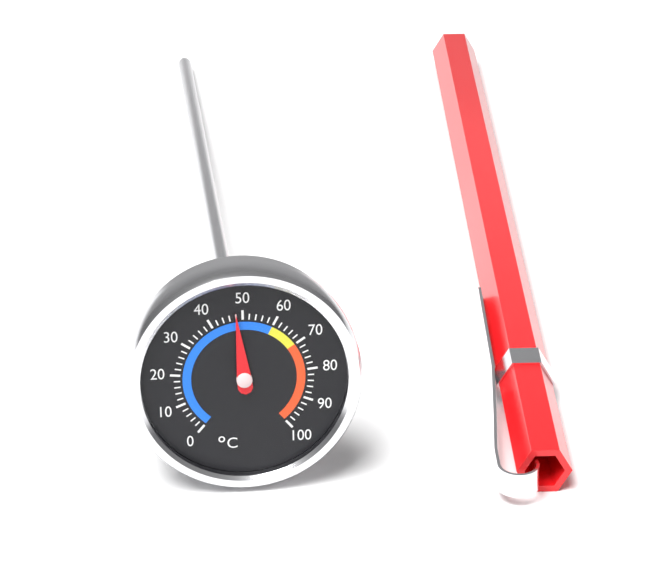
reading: 48 °C
